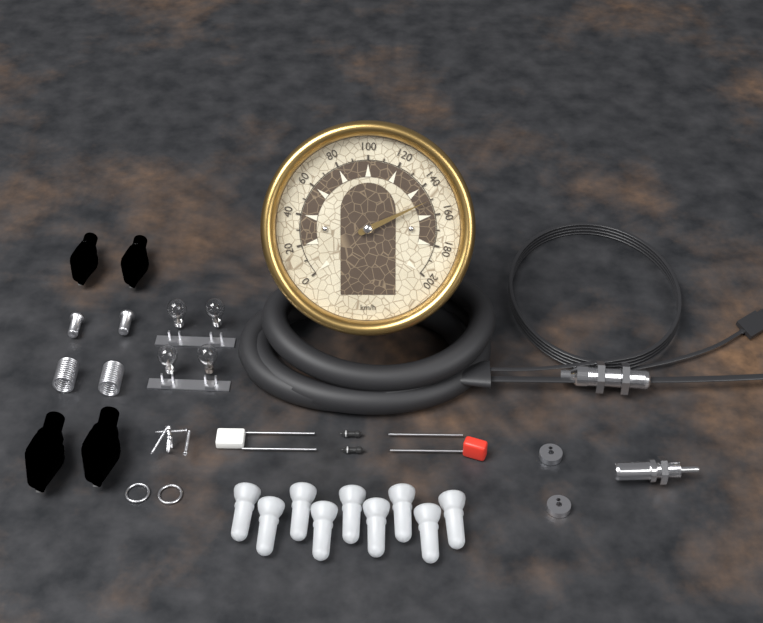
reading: 150 km/h
